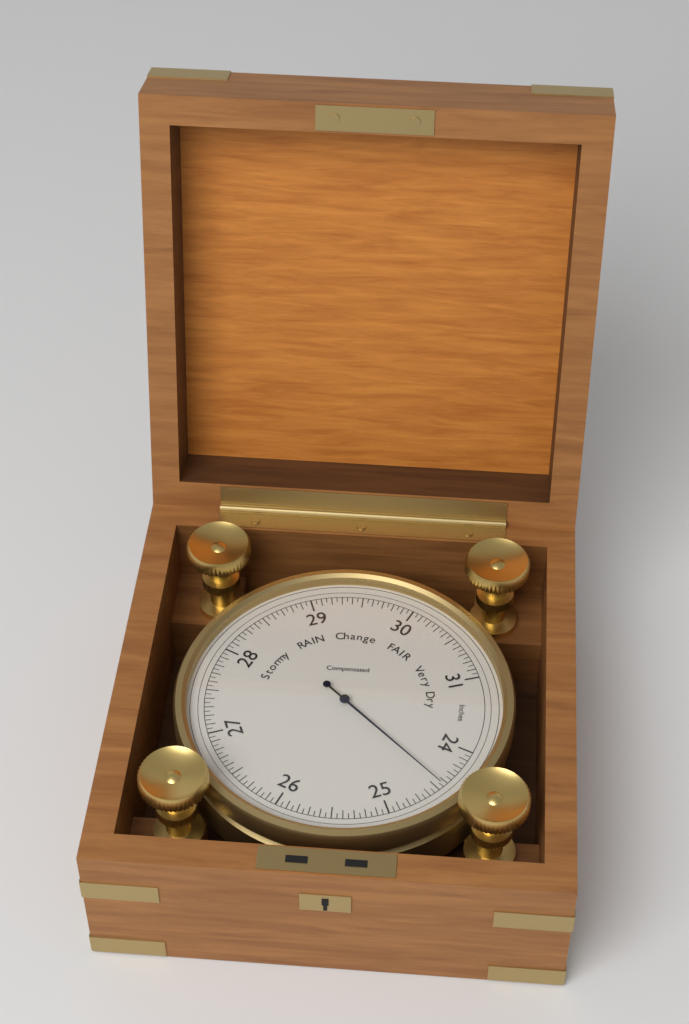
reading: 24.45 inHg
